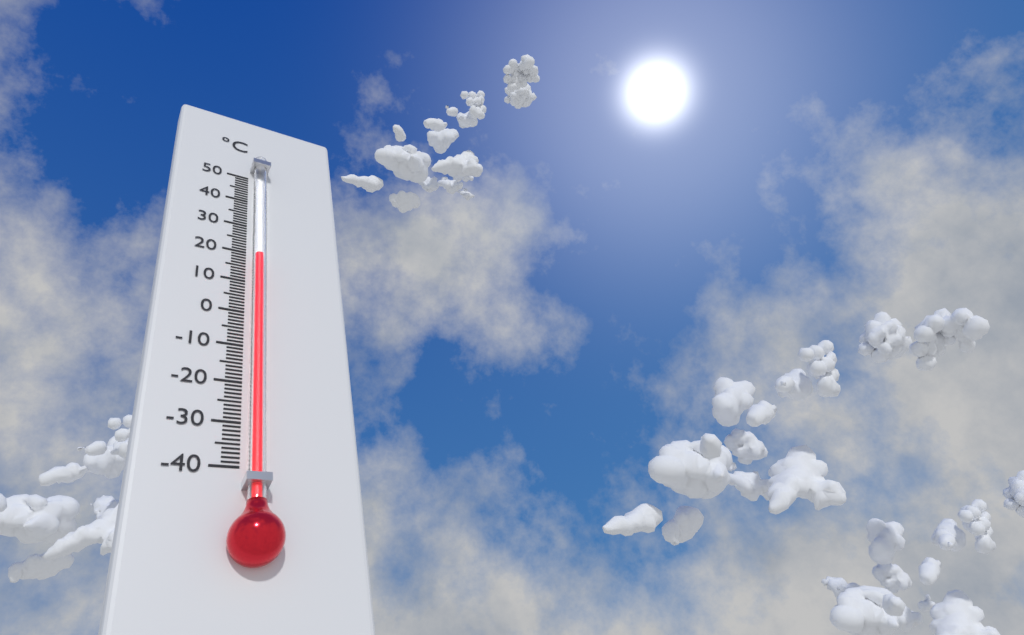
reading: 18 °C
